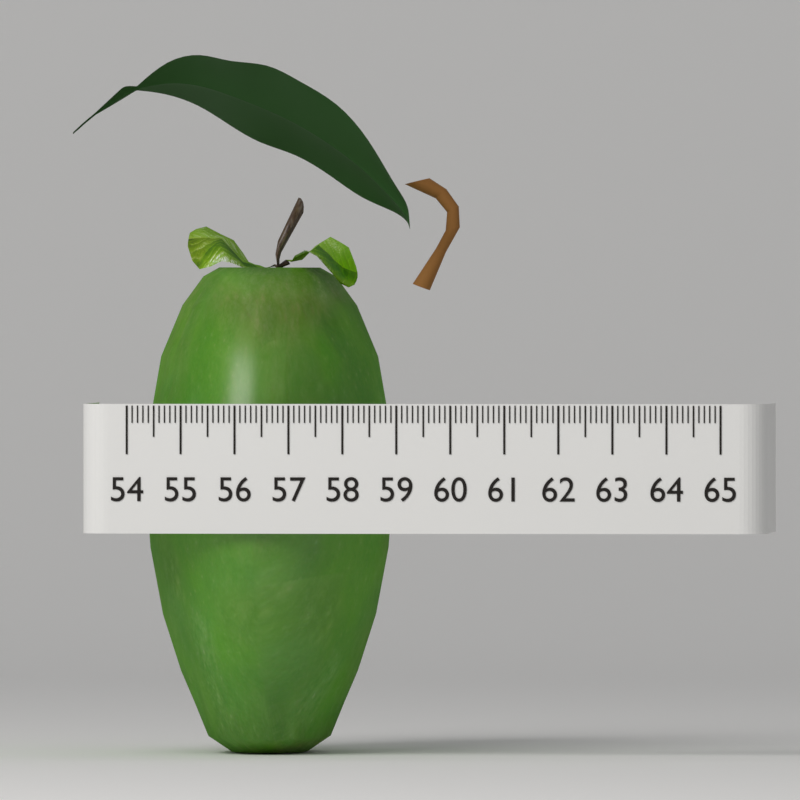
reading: 58.6 (no unit)
